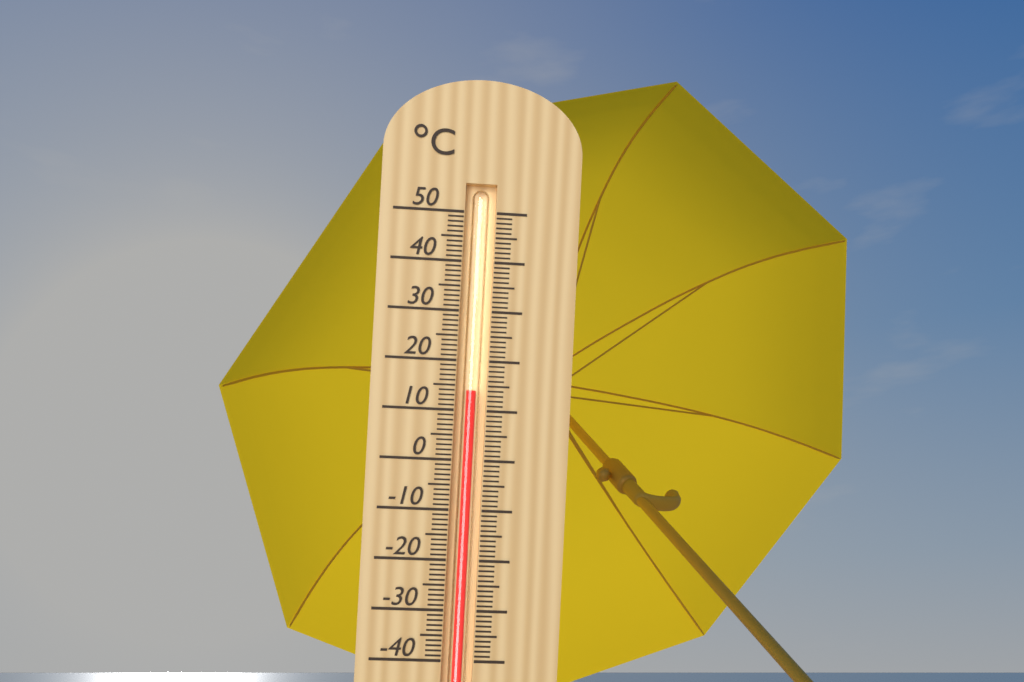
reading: 14 °C
